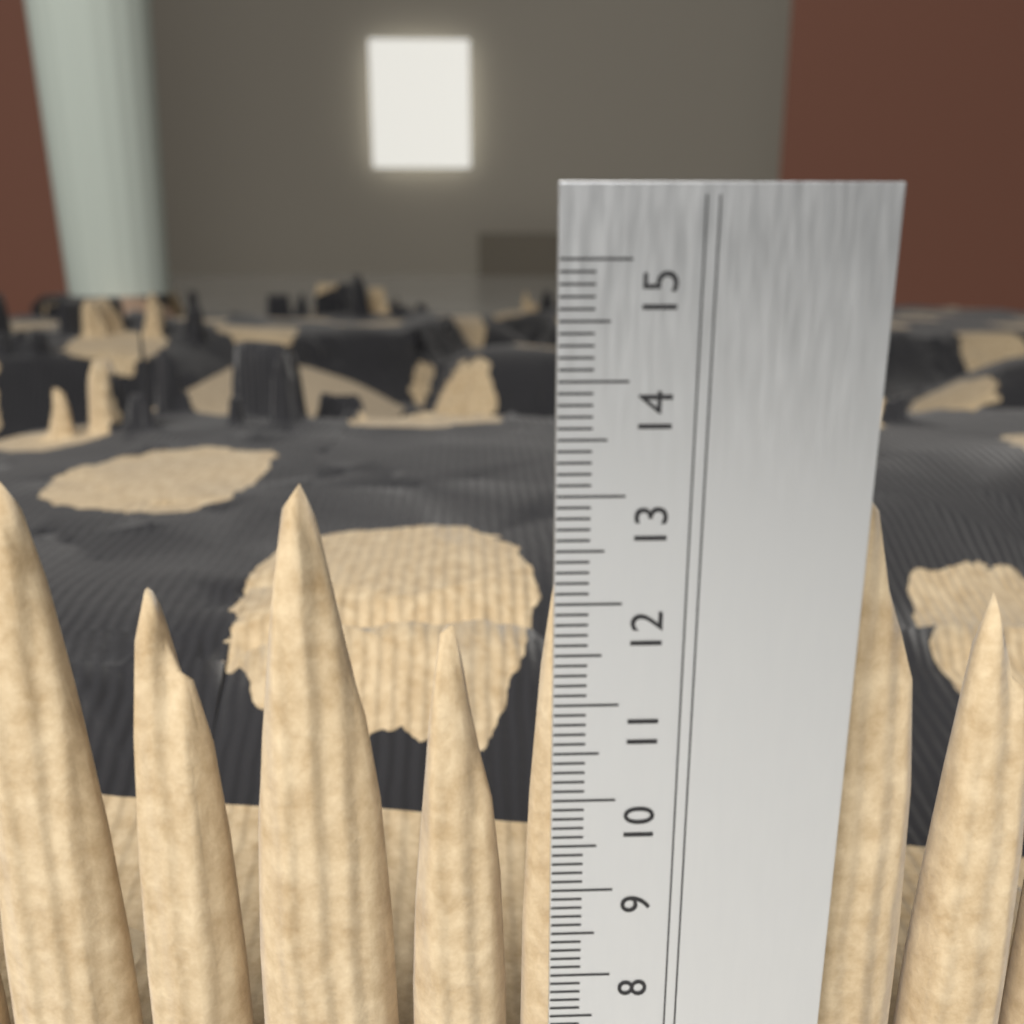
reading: 13.0 cm
